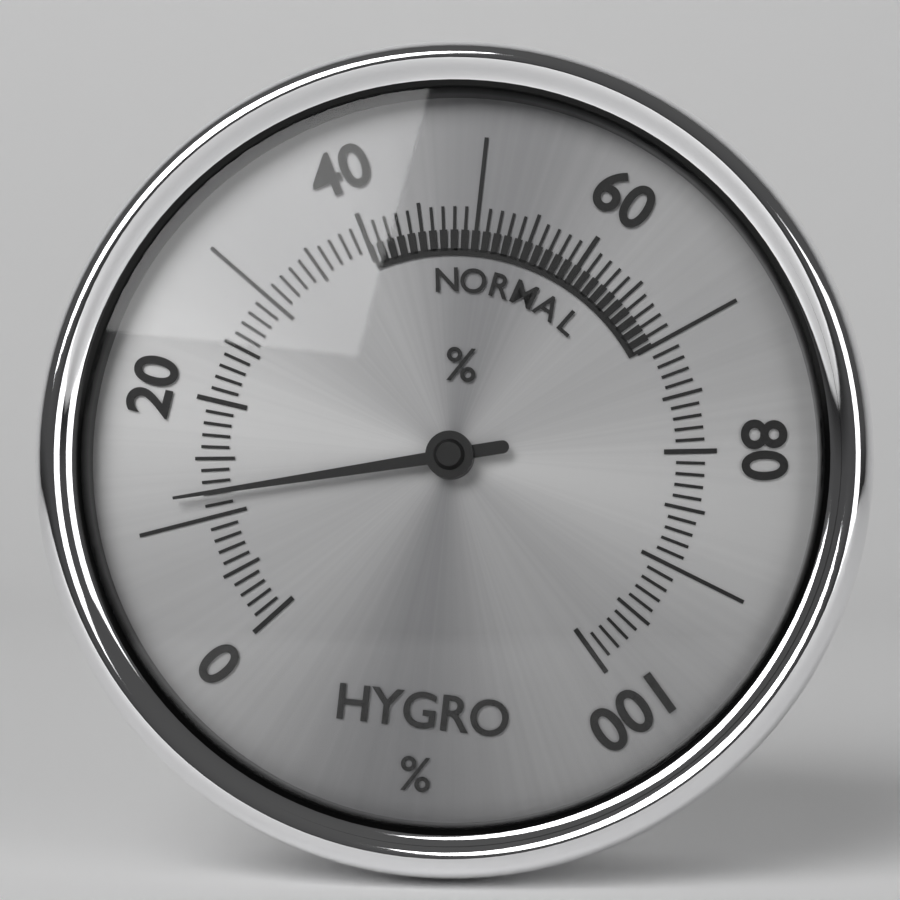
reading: 12 %
